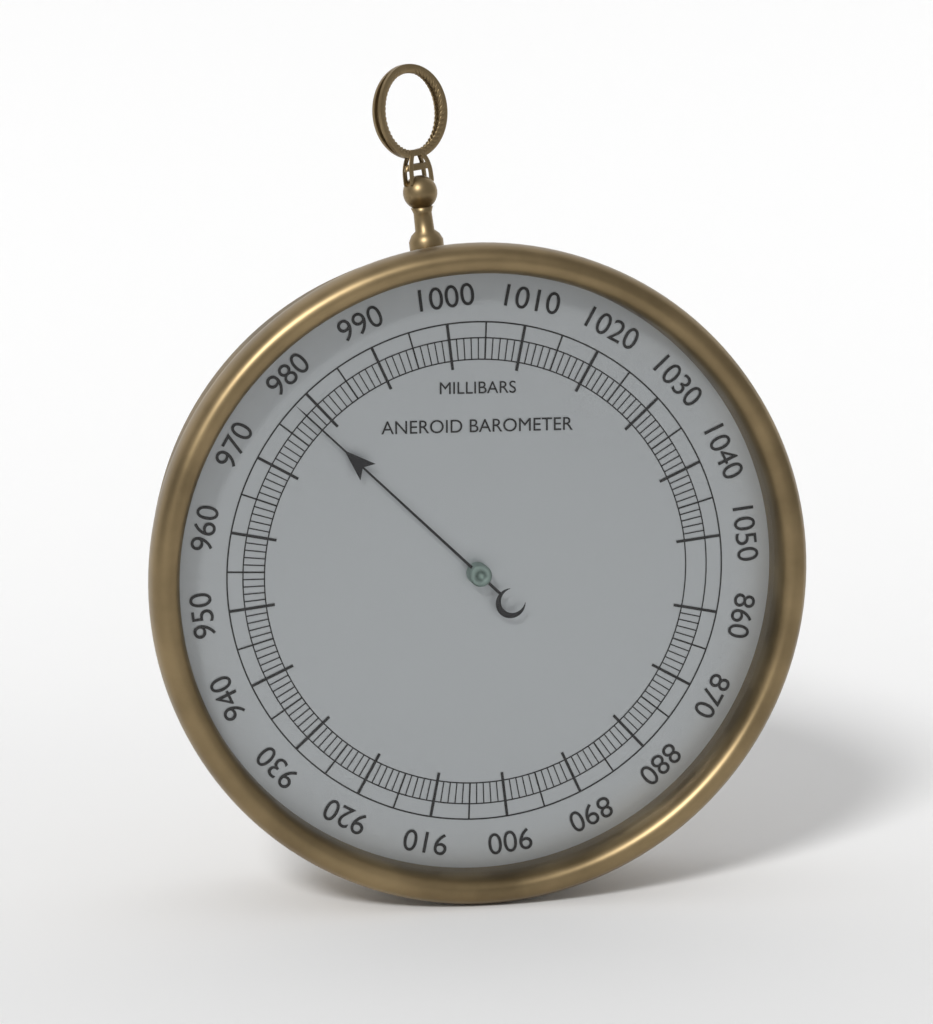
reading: 978 mbar
